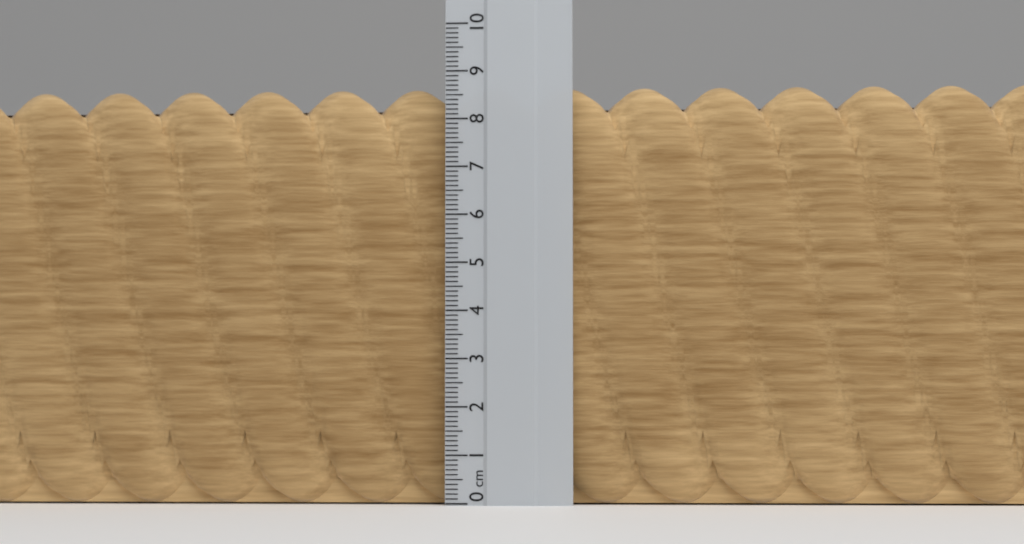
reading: 8.7 cm
